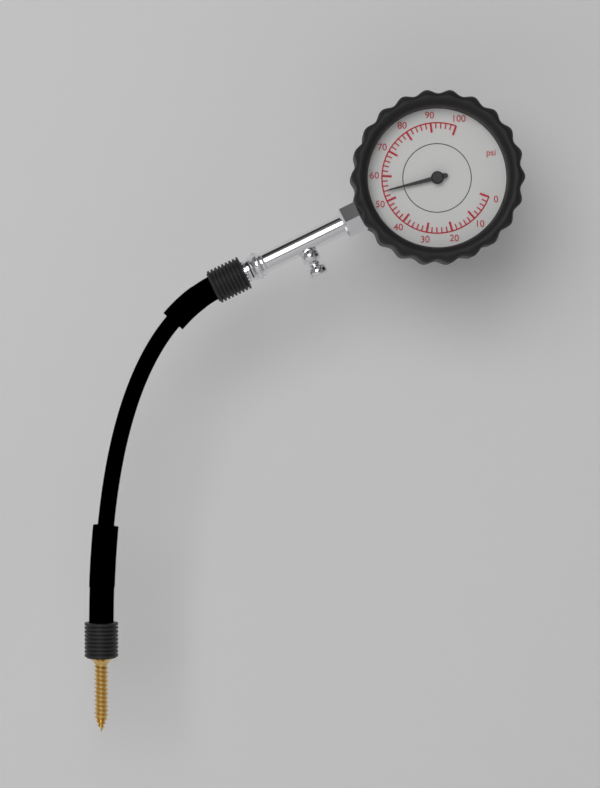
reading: 54 psi
